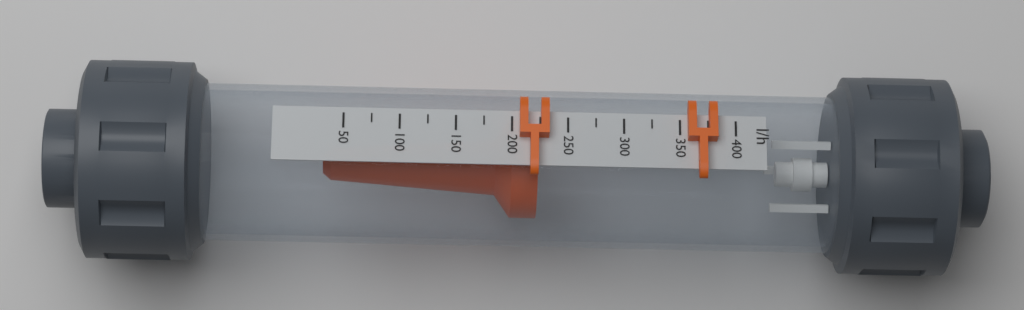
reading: 225 l/h
